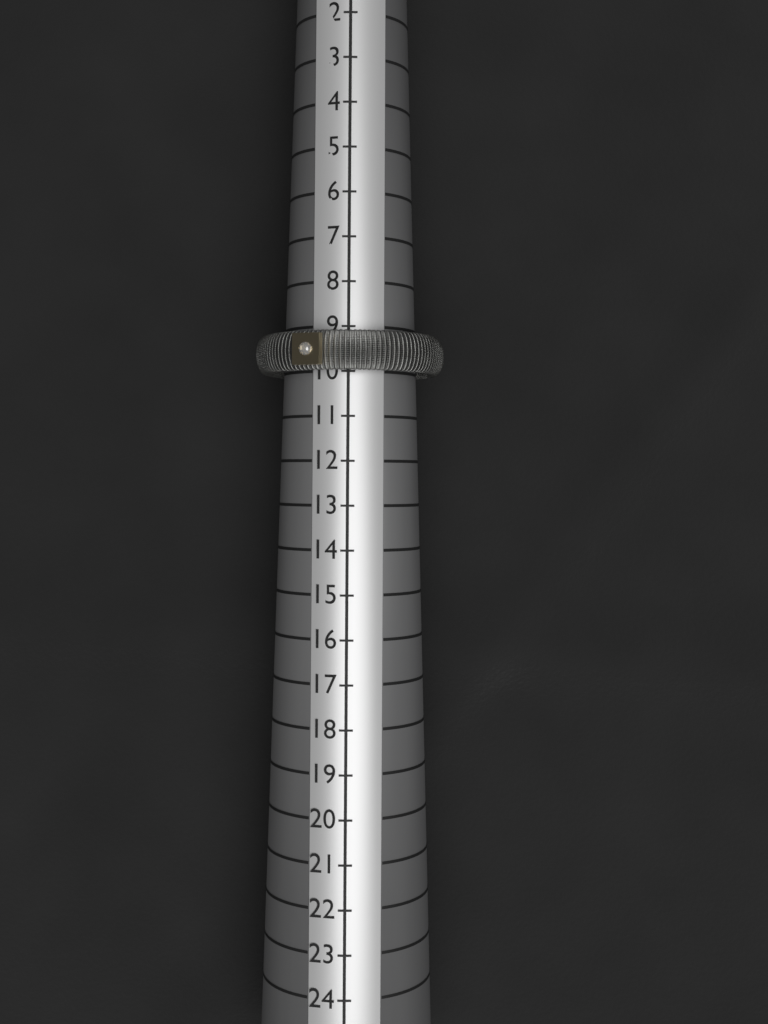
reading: 10 (no unit)
